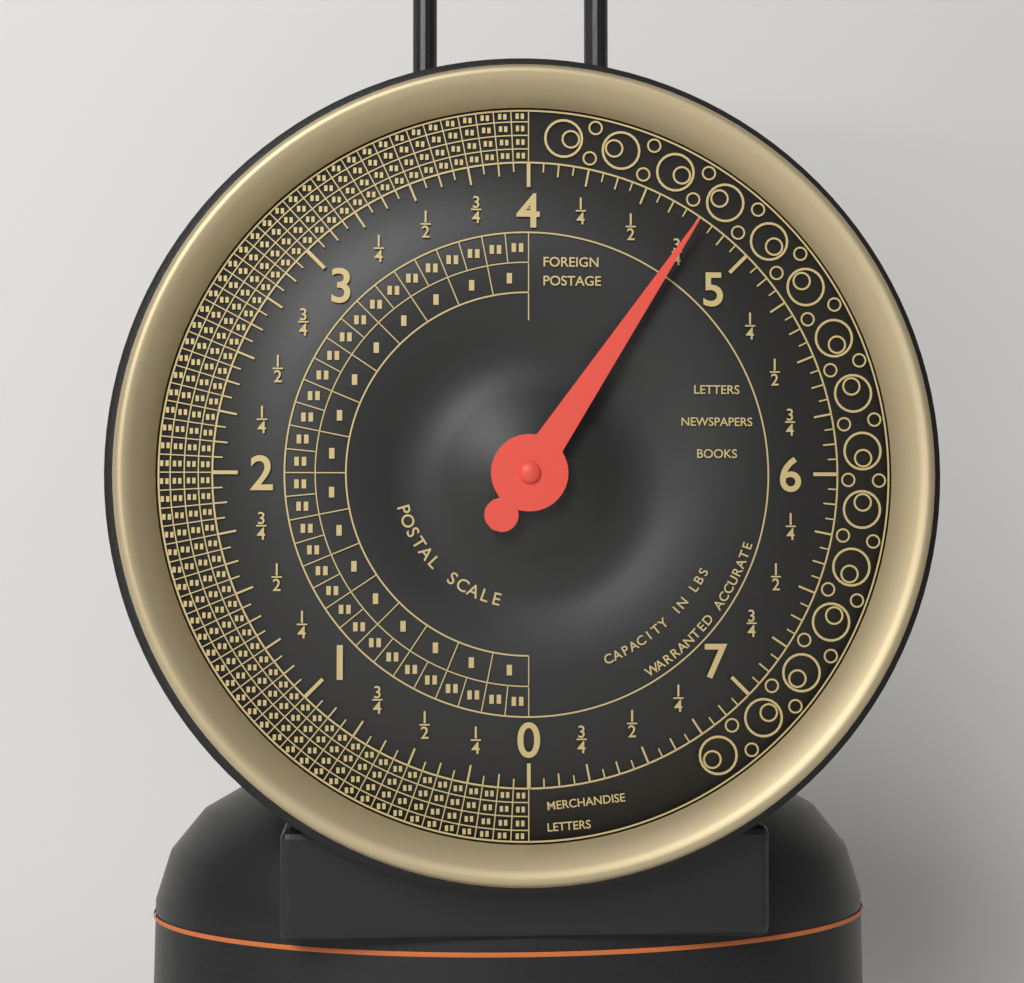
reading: 4.7500 lbs
